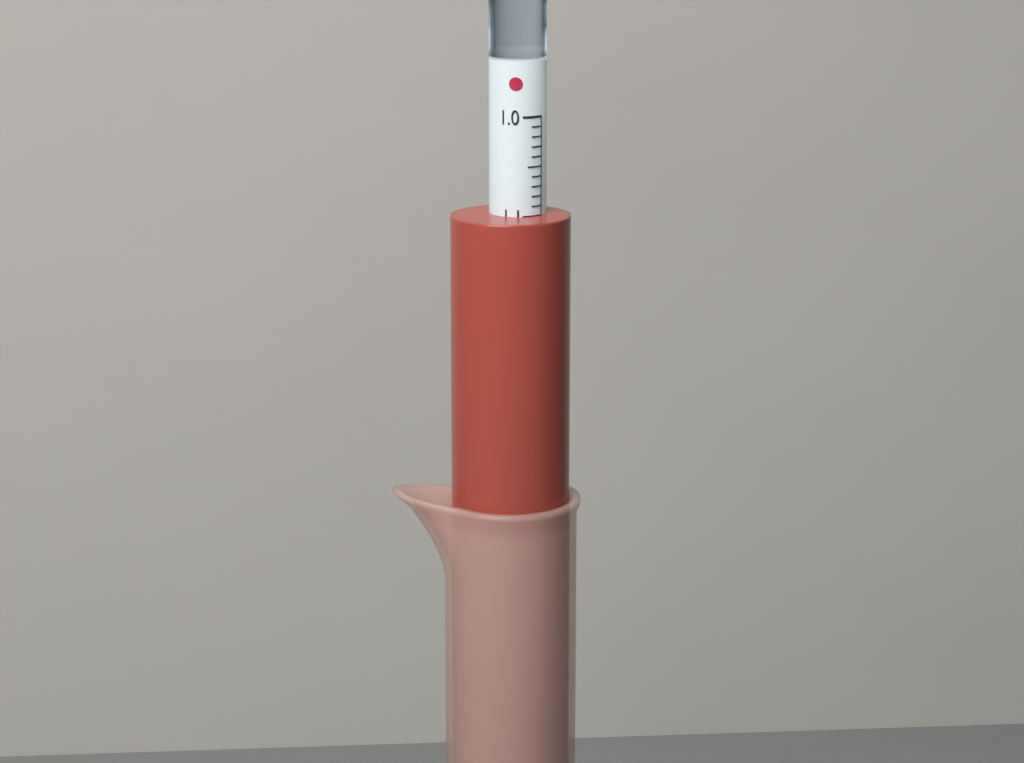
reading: 1.10 (no unit)
